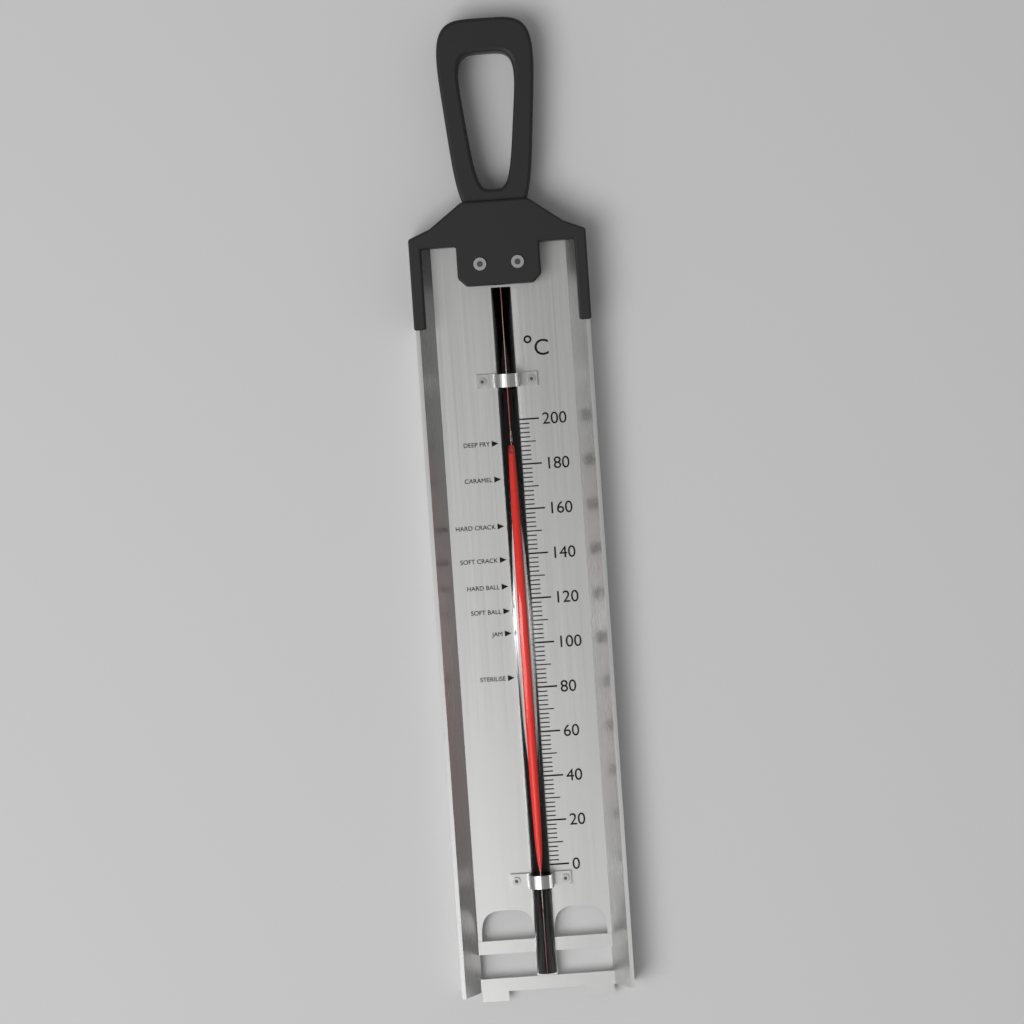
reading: 184 °C
